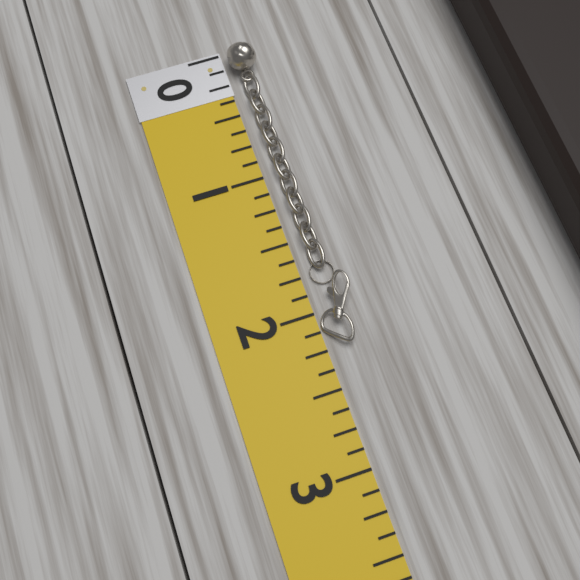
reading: 2.250 (no unit)
